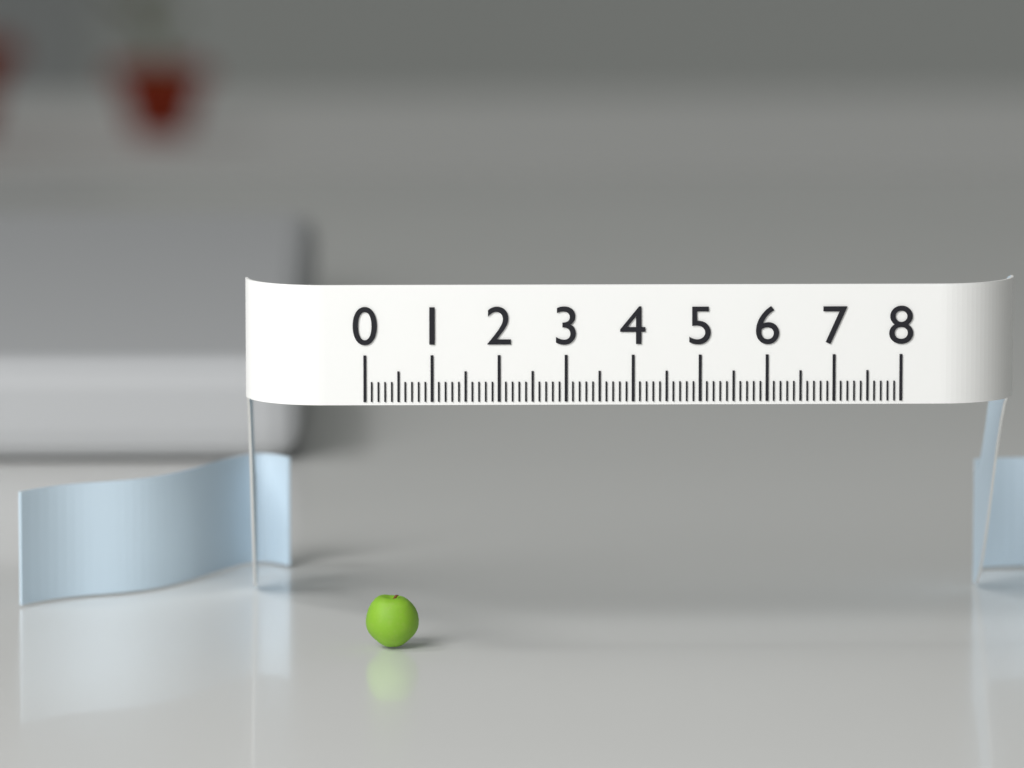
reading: 0.8 (no unit)
